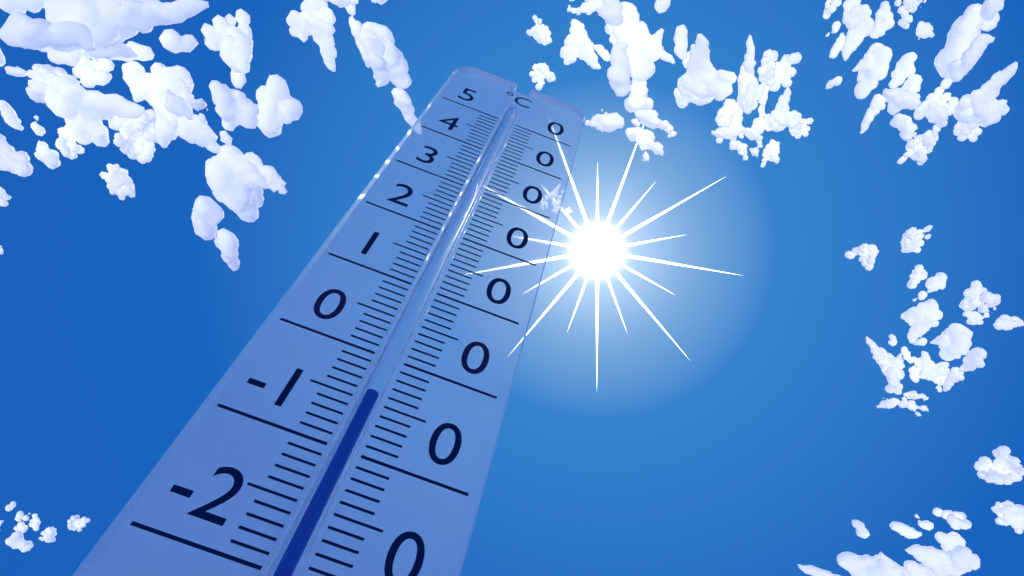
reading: -4 °C
